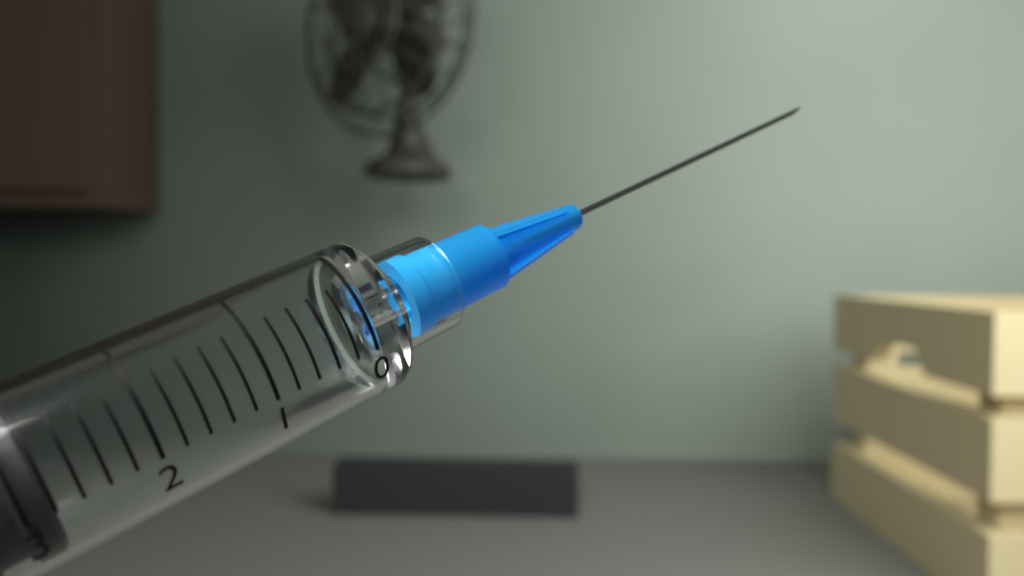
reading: 2.8 ml
